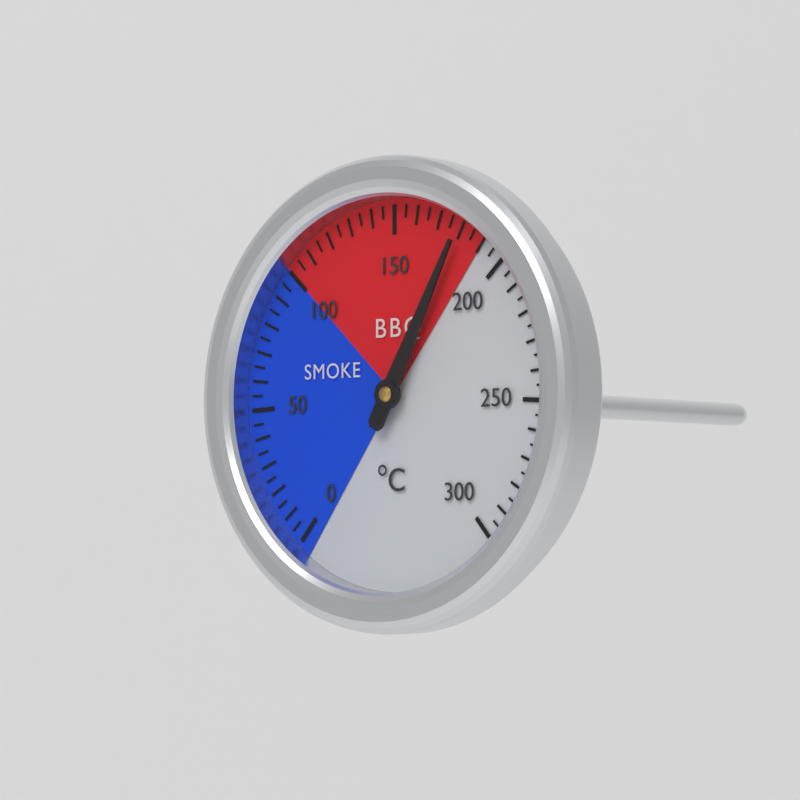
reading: 180 °C
